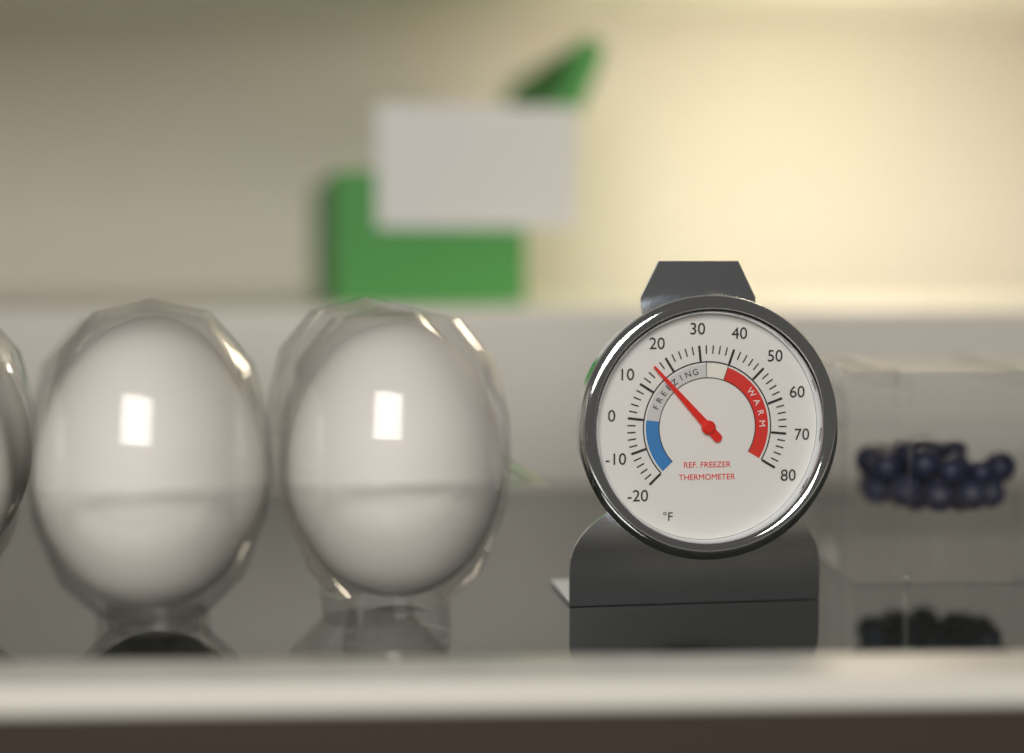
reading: 16 °F
